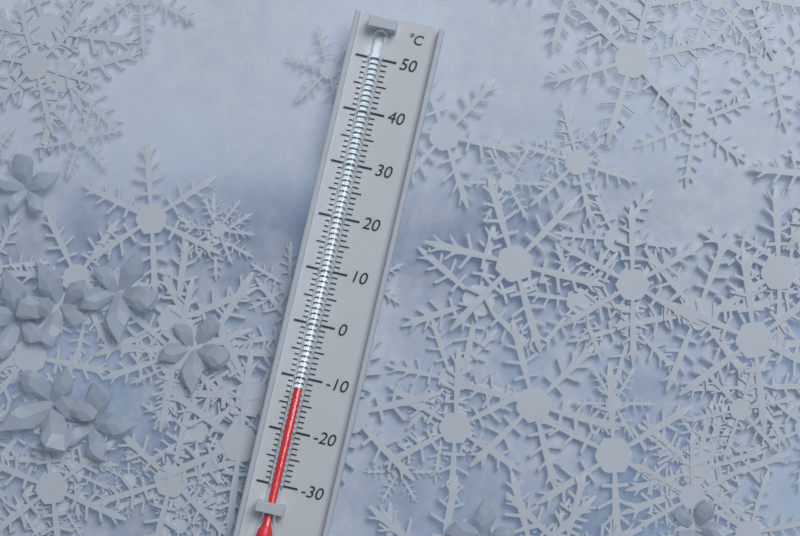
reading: -12 °C
